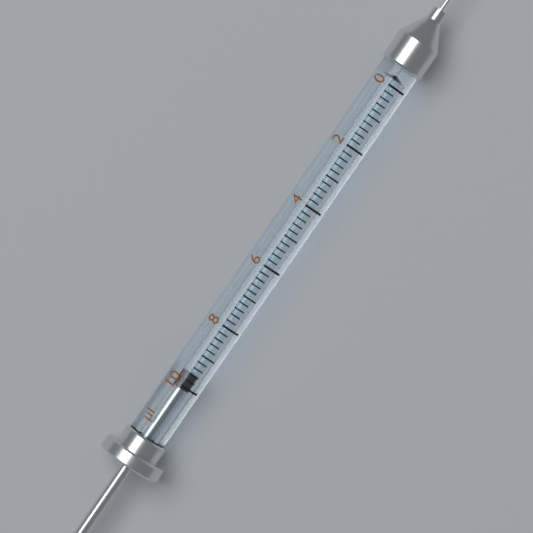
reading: 9.6 µl
